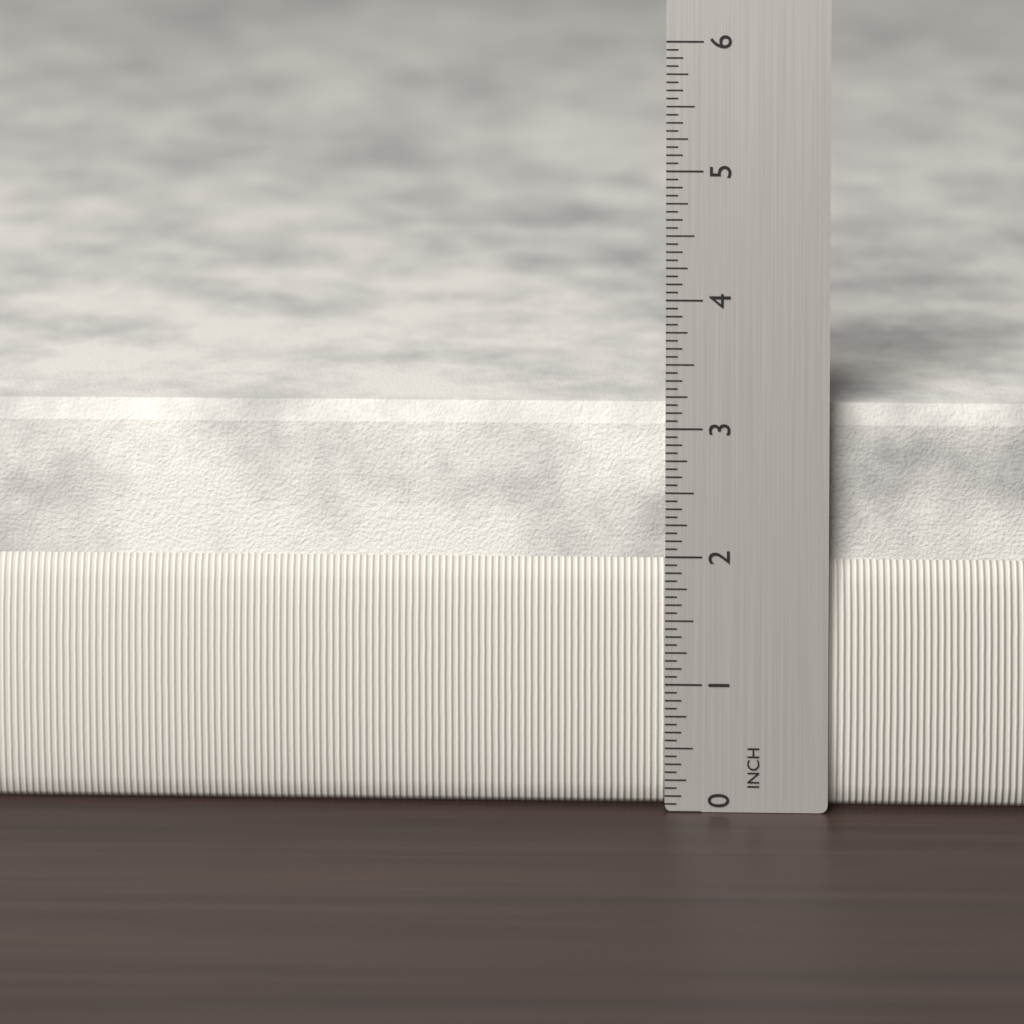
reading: 3.1250 in
